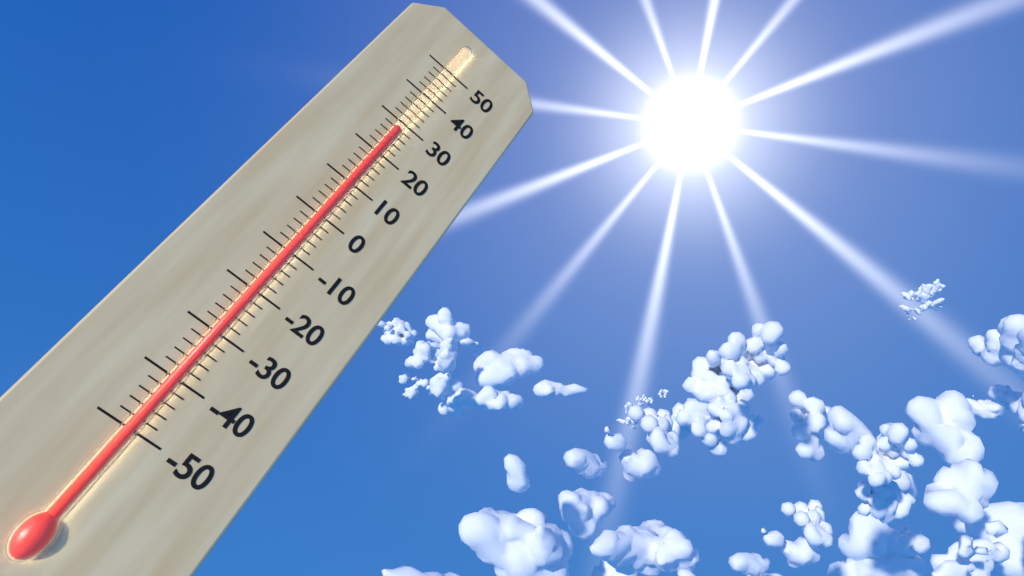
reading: 28 (no unit)
